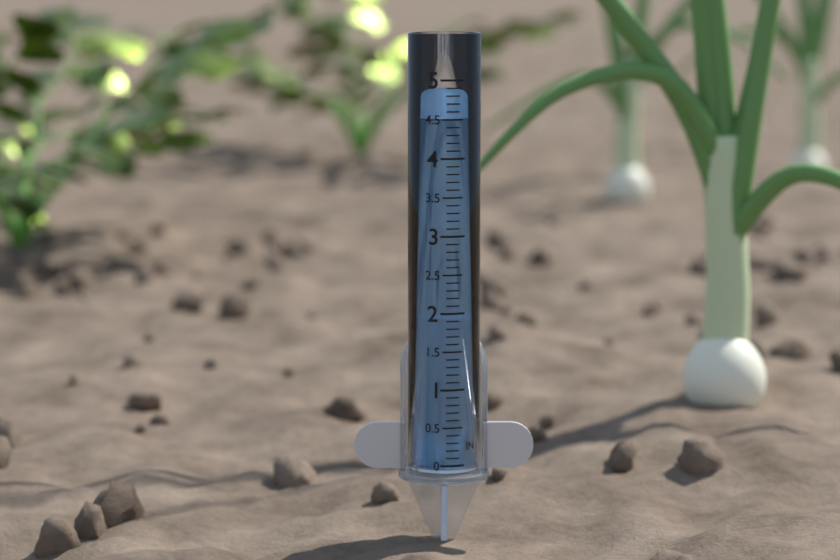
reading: 4.5 in
